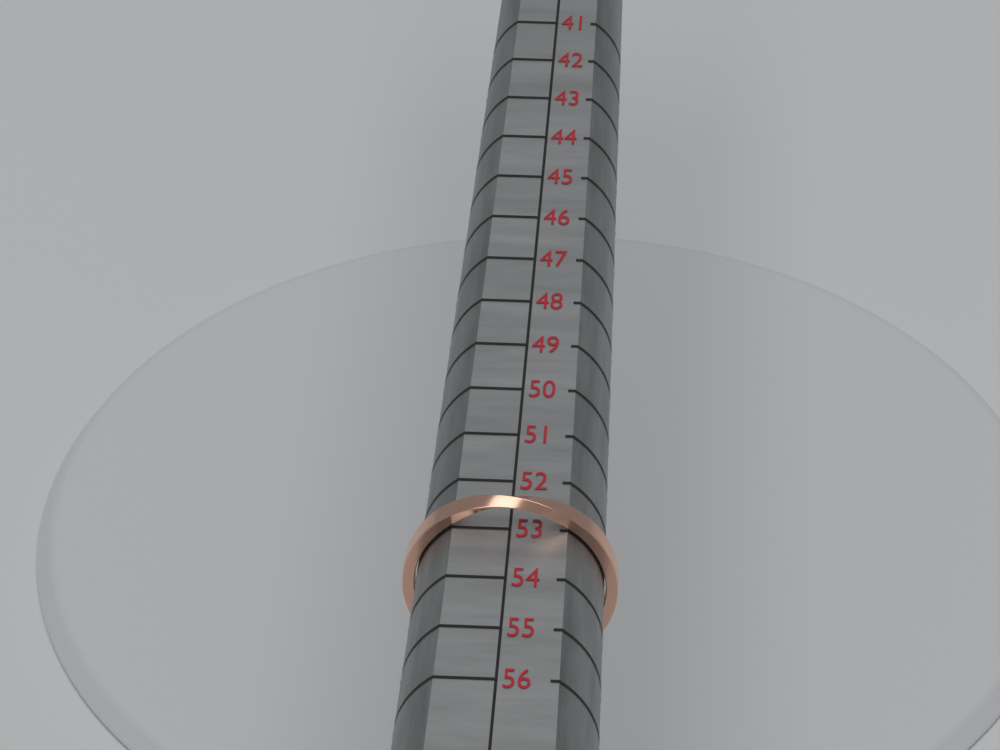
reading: 53 (no unit)
